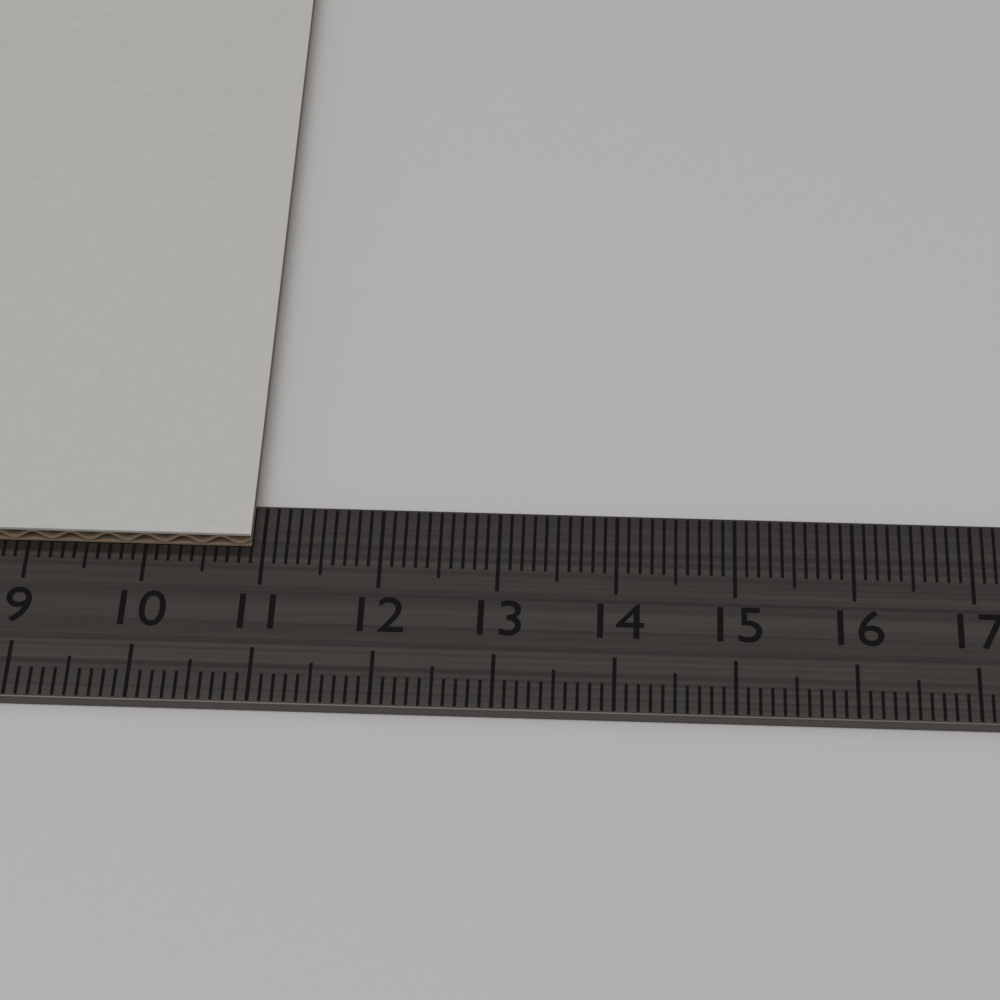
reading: 10.9 cm
